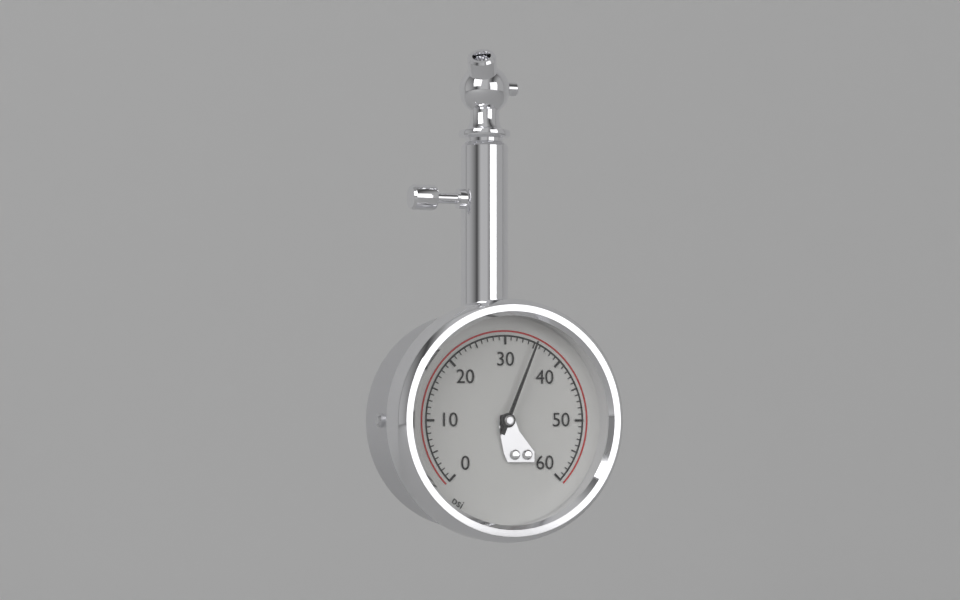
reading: 35 psi
